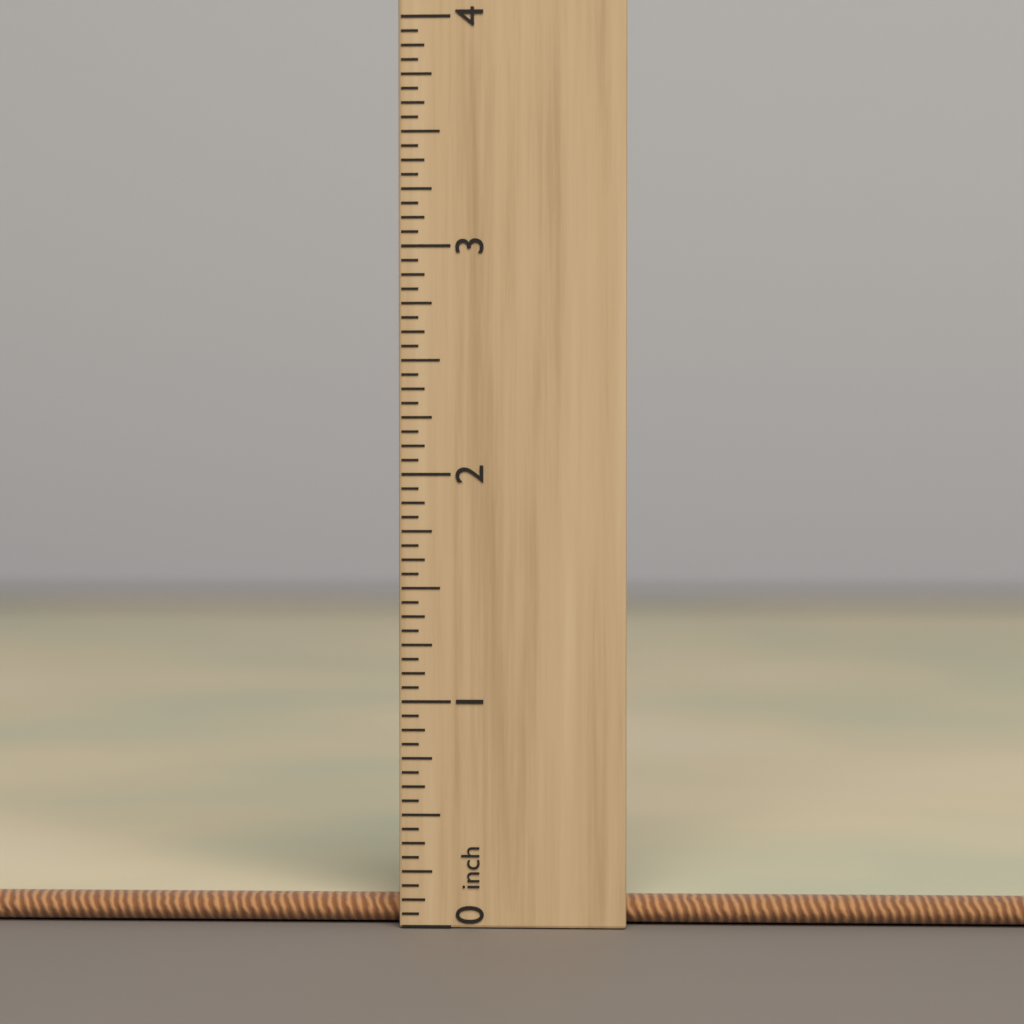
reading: 0.1250 inch
